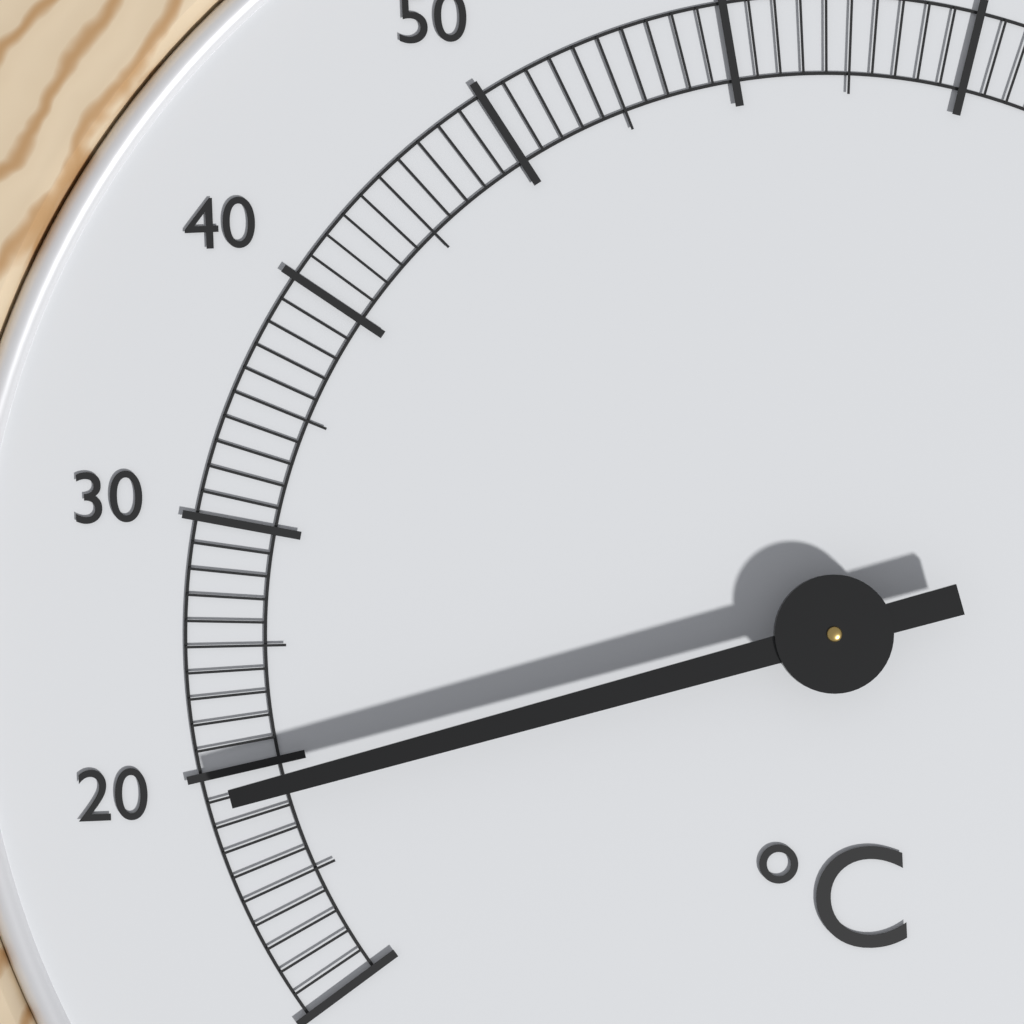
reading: 19 °C
